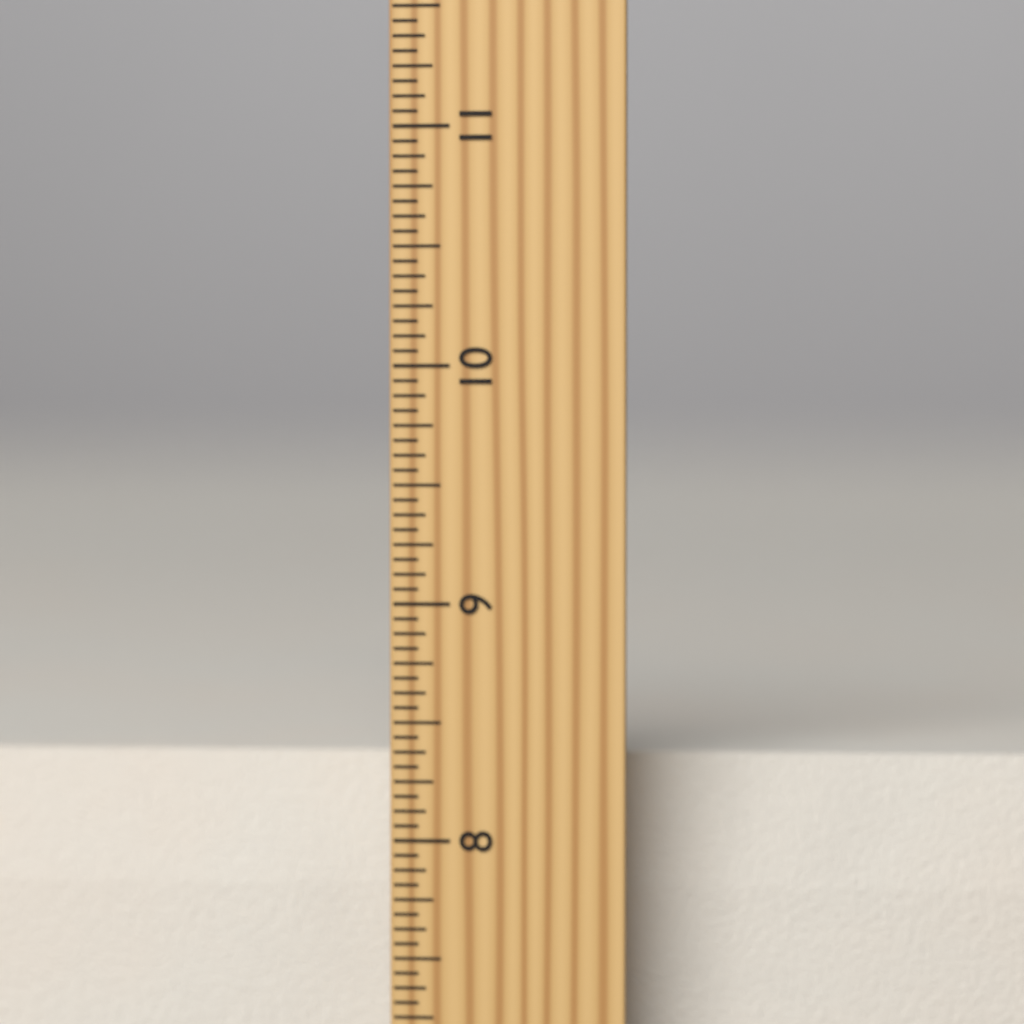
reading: 8.3125 inch
